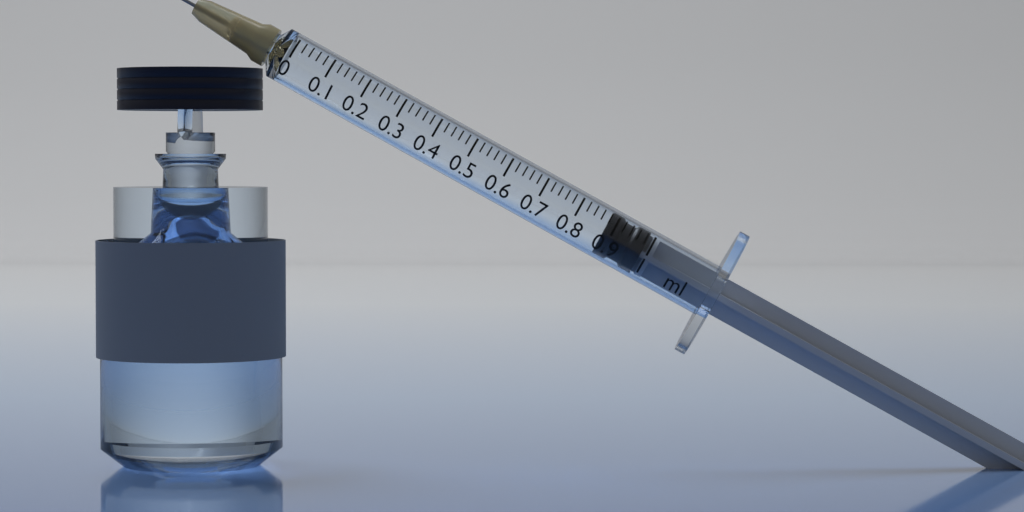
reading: 0.88 ml
